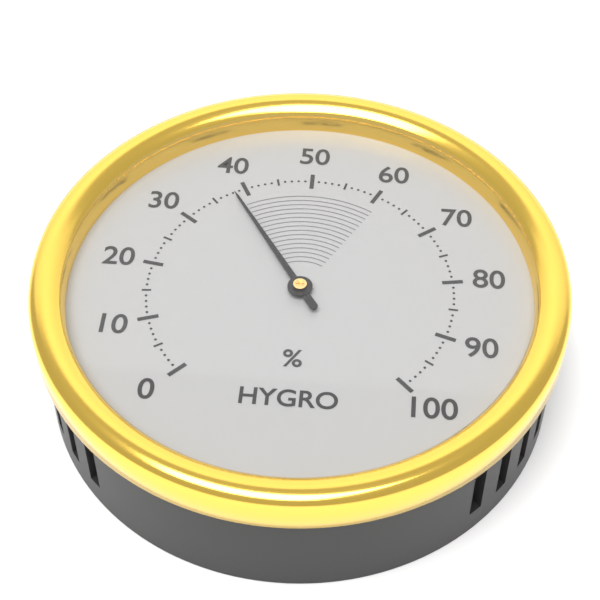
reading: 38 %
